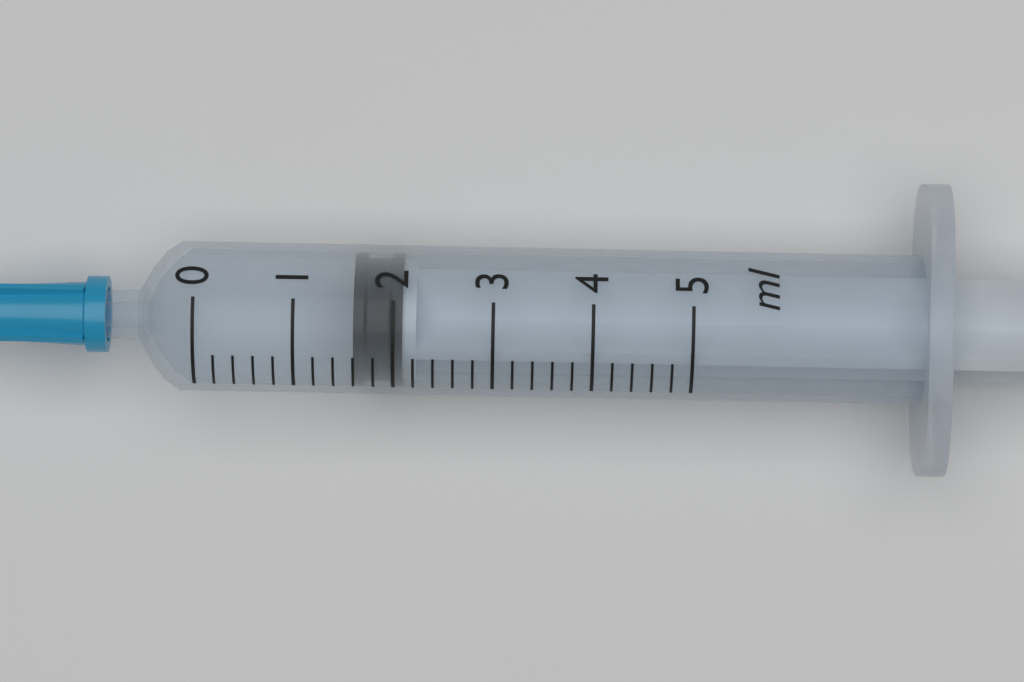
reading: 1.6 ml
